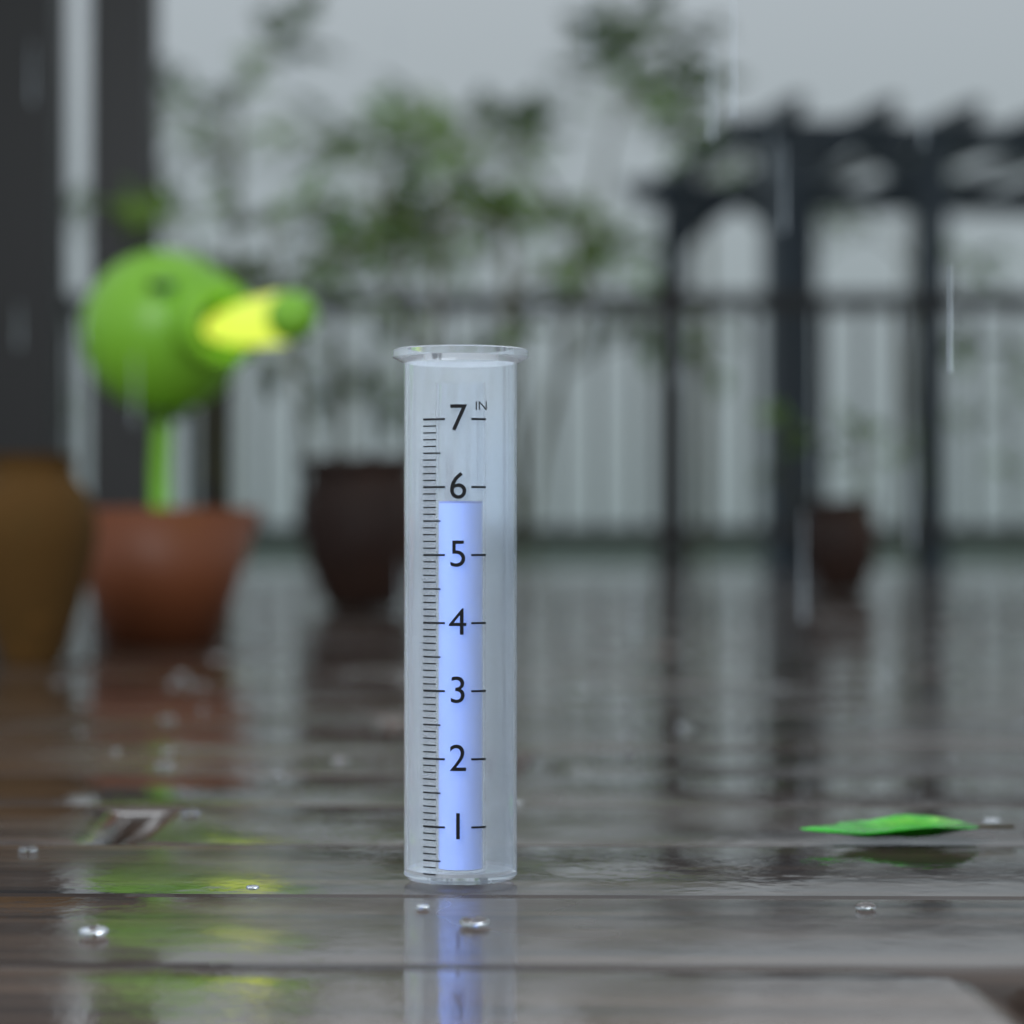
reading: 5.8 in
